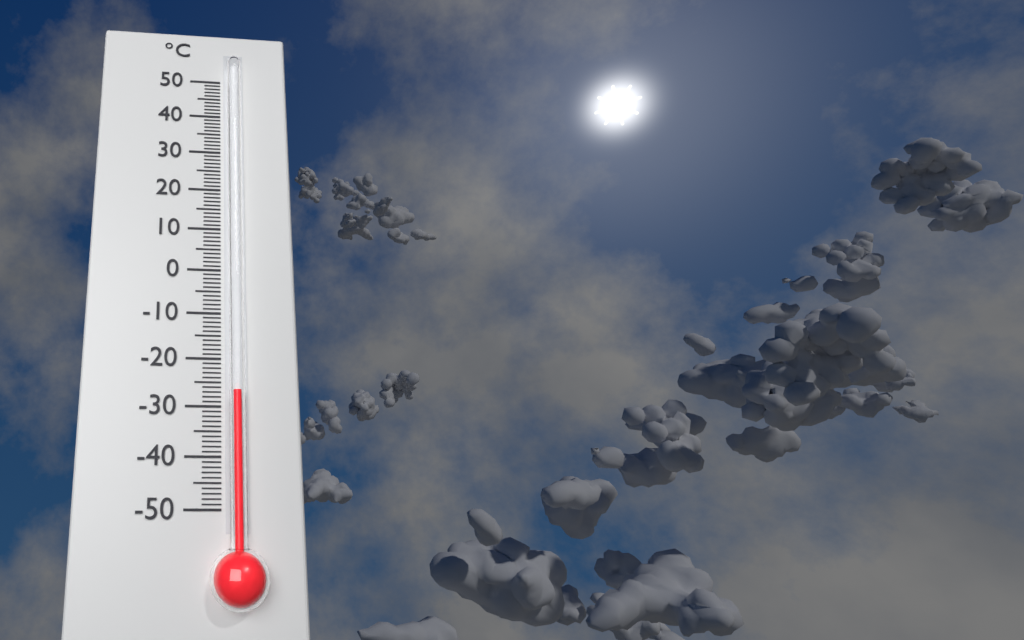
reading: -27 °C
